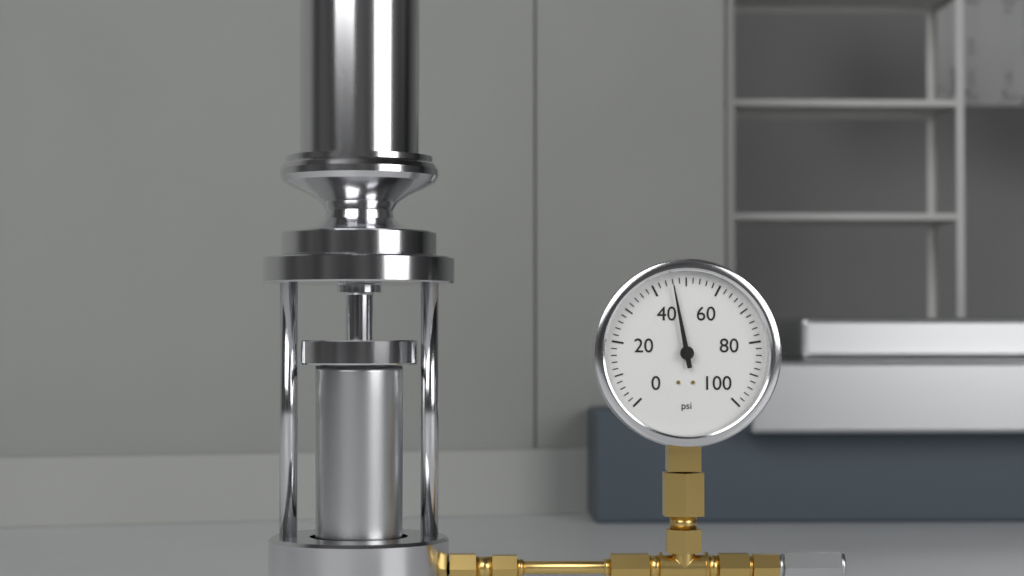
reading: 46 psi
